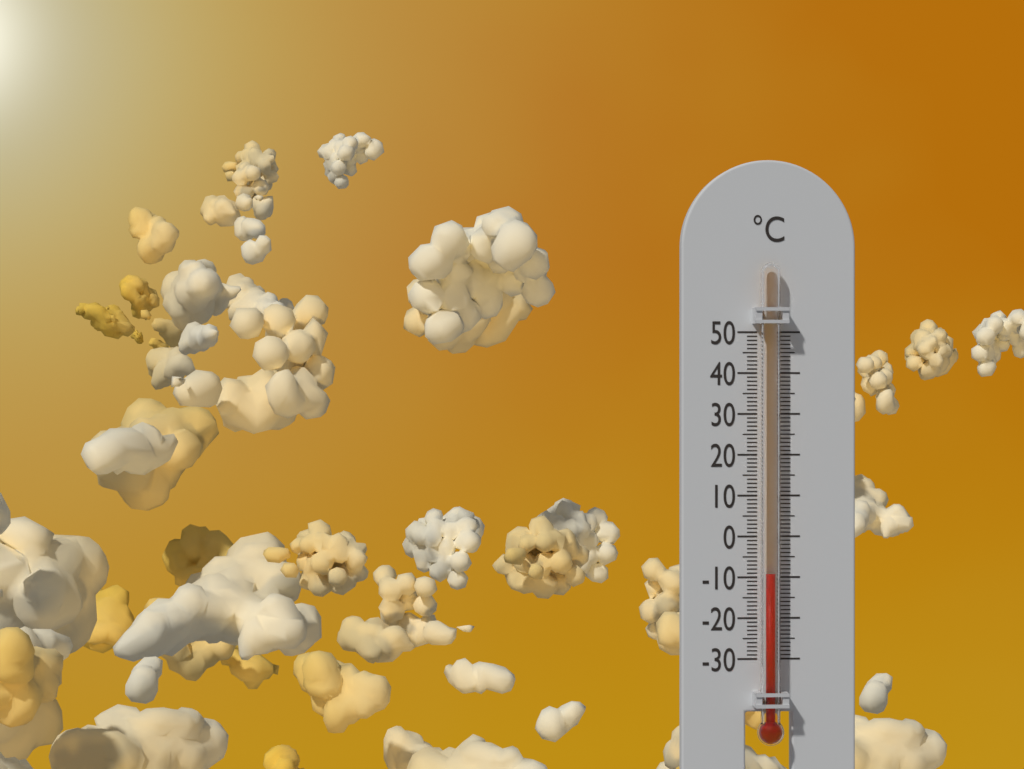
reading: -9 °C
